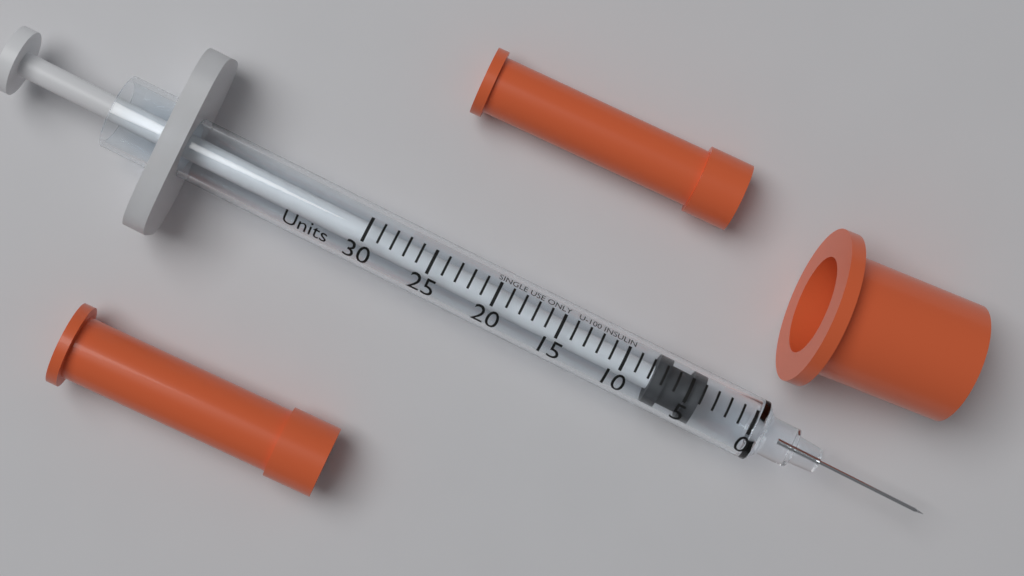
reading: 4 Units
